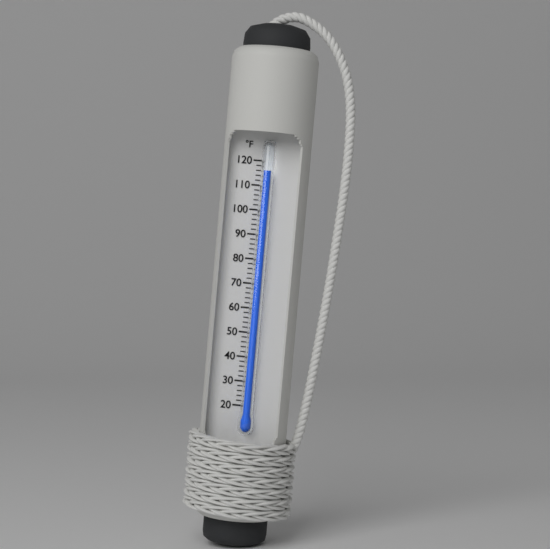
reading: 116 °F
